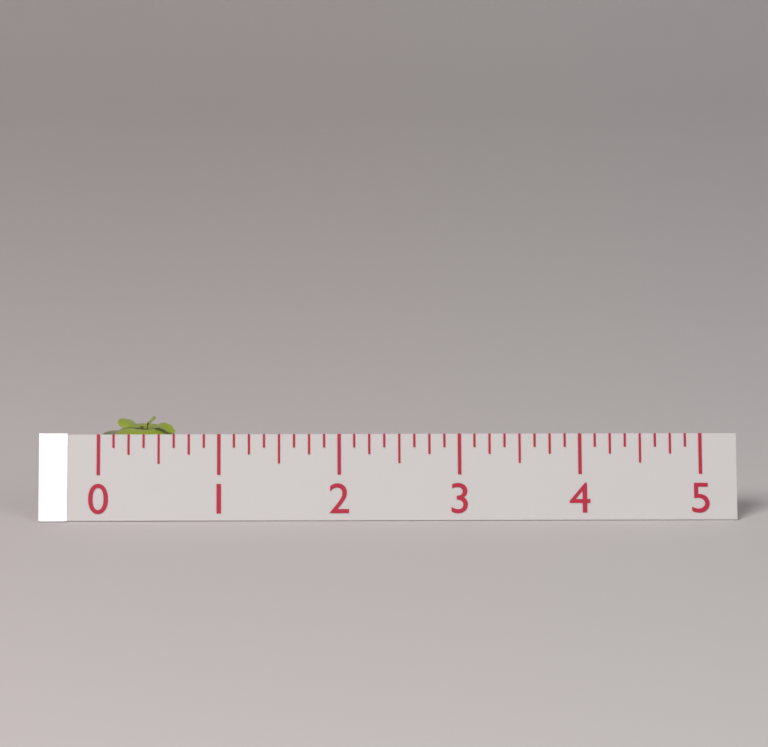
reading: 0.750 (no unit)
